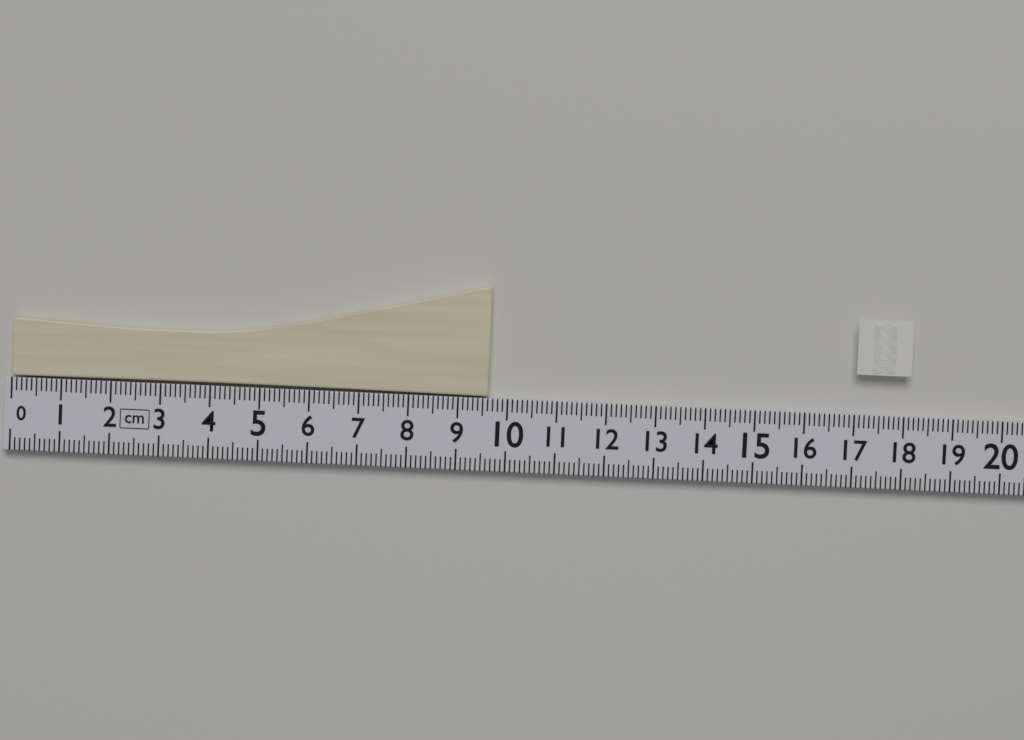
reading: 9.6 cm
